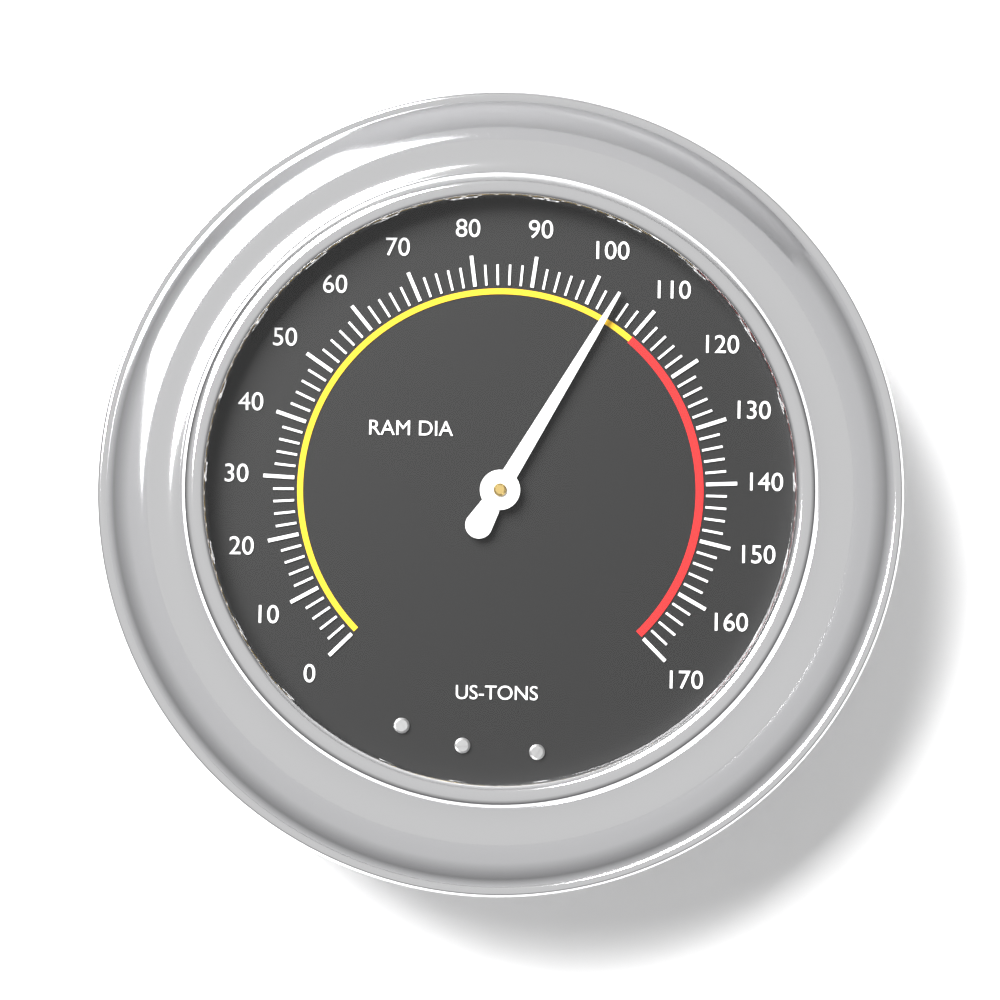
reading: 104 US-TONS
